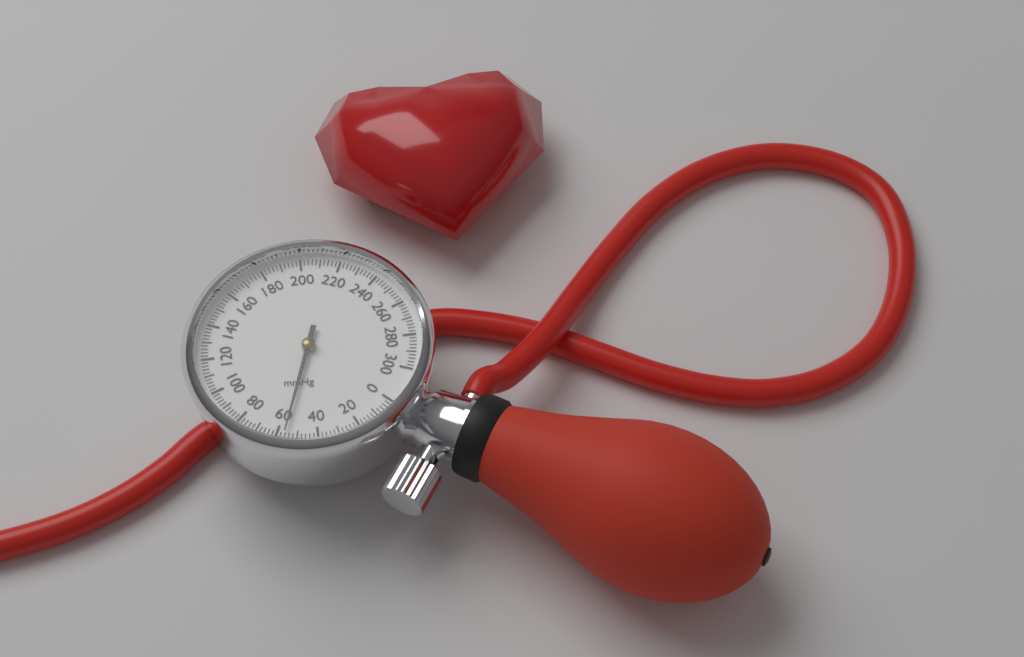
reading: 56 mmHg
